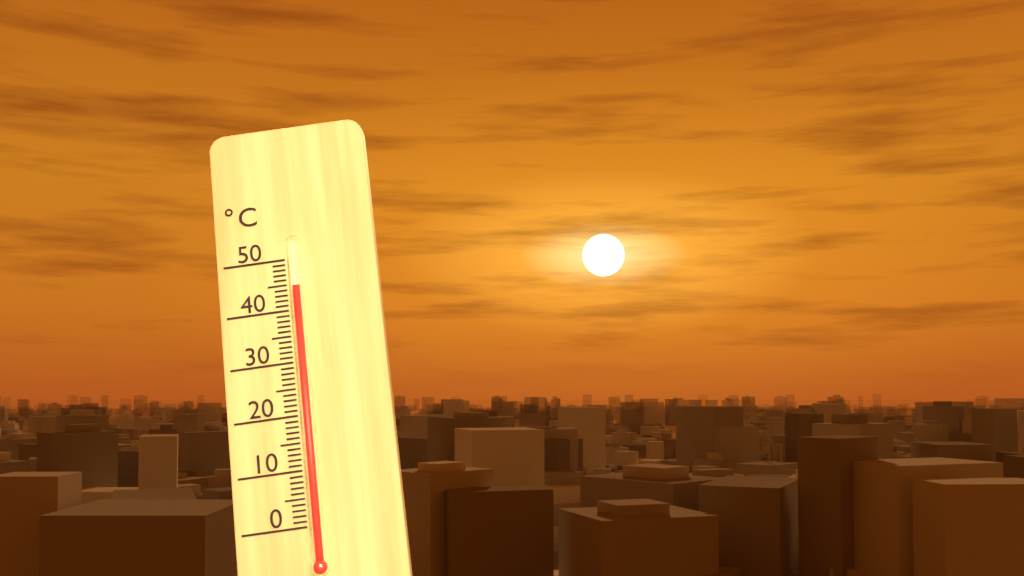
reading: 44 °C
